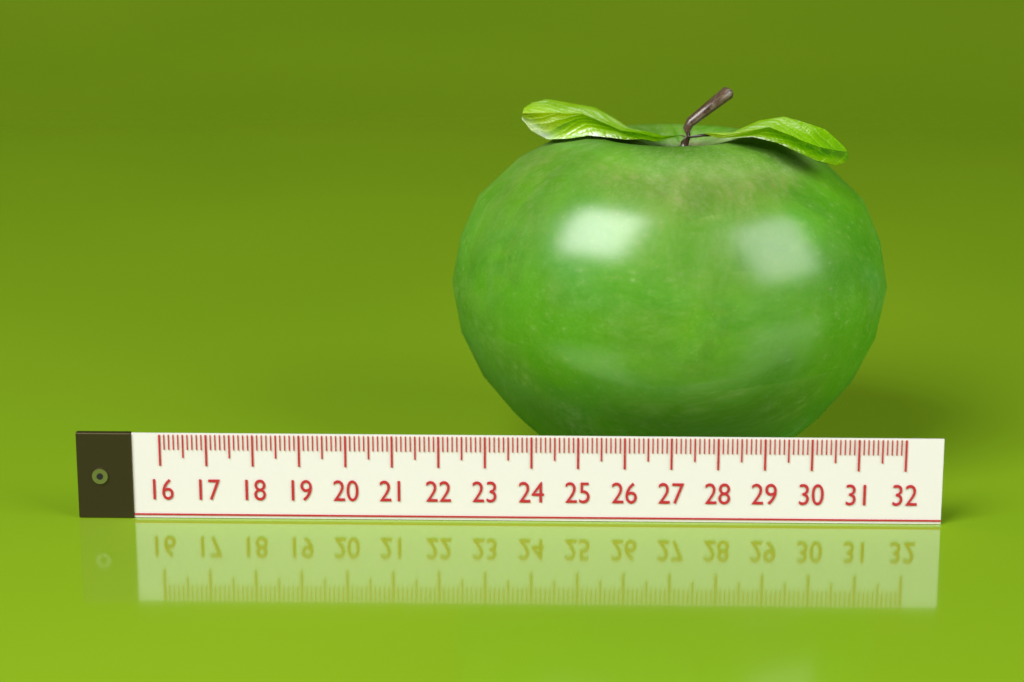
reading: 22.1 (no unit)
